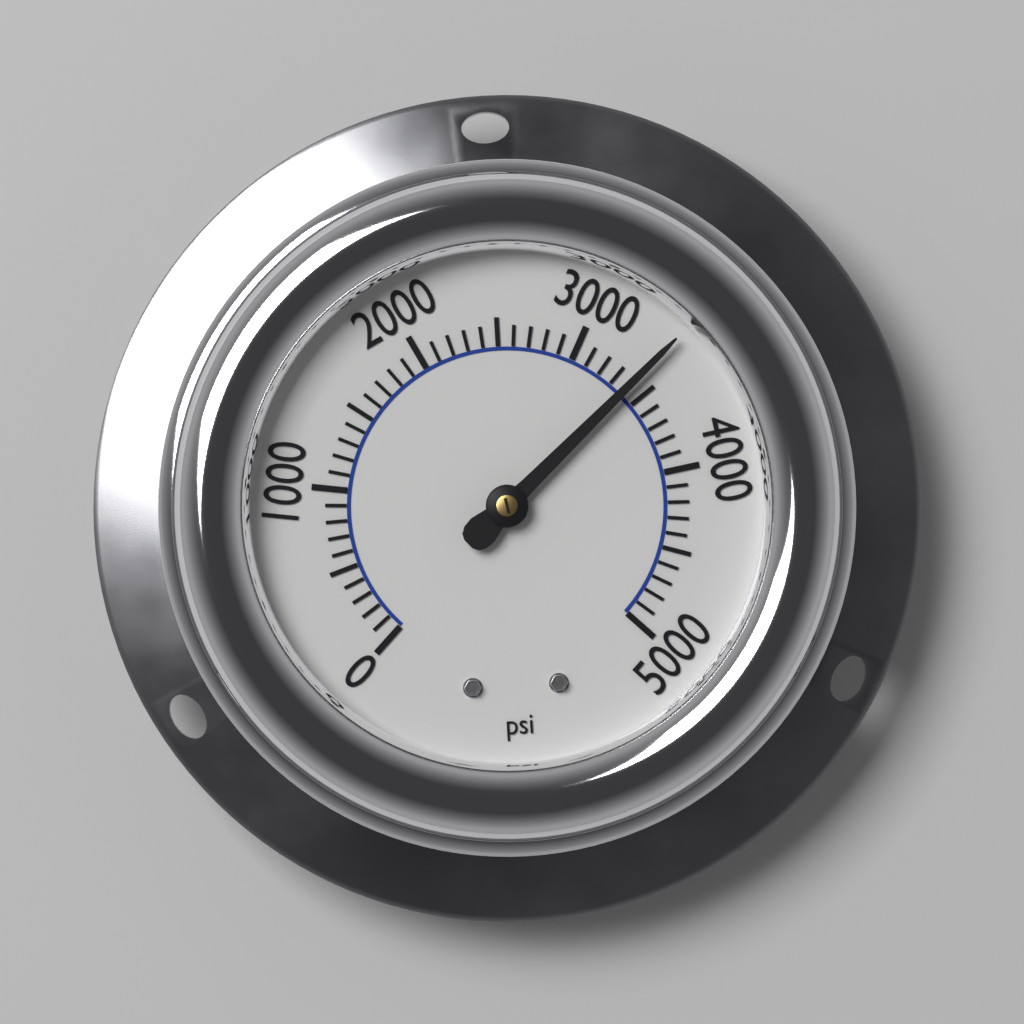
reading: 3400 psi
